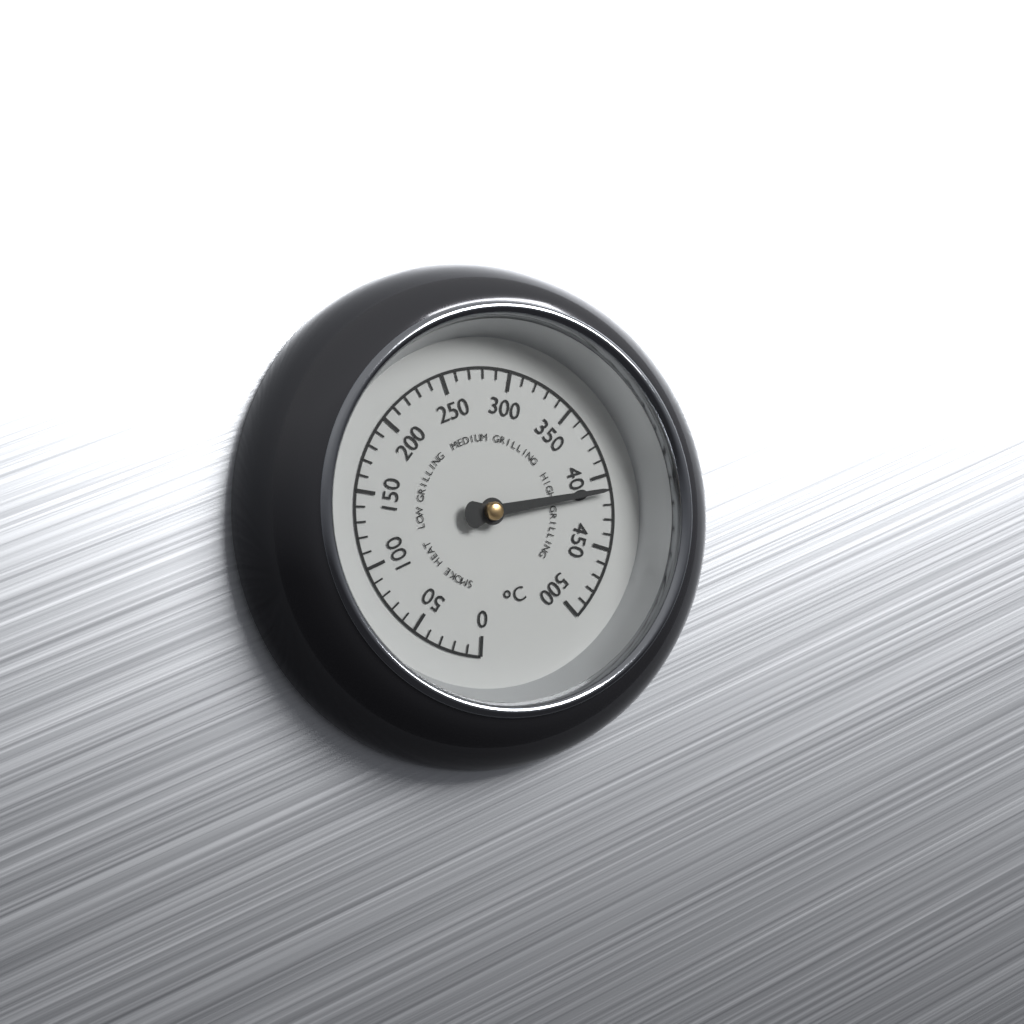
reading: 410 °C
